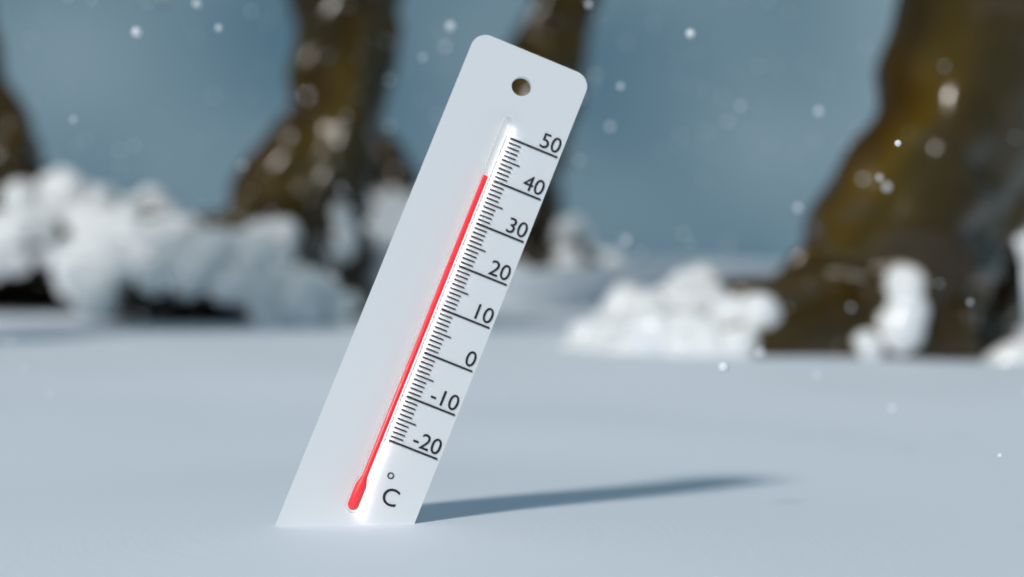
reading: 40 °C
